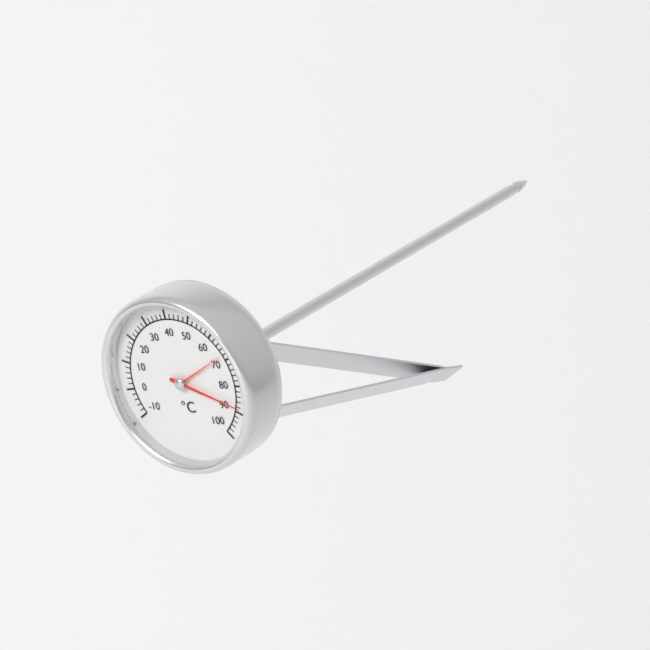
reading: 88 °C
